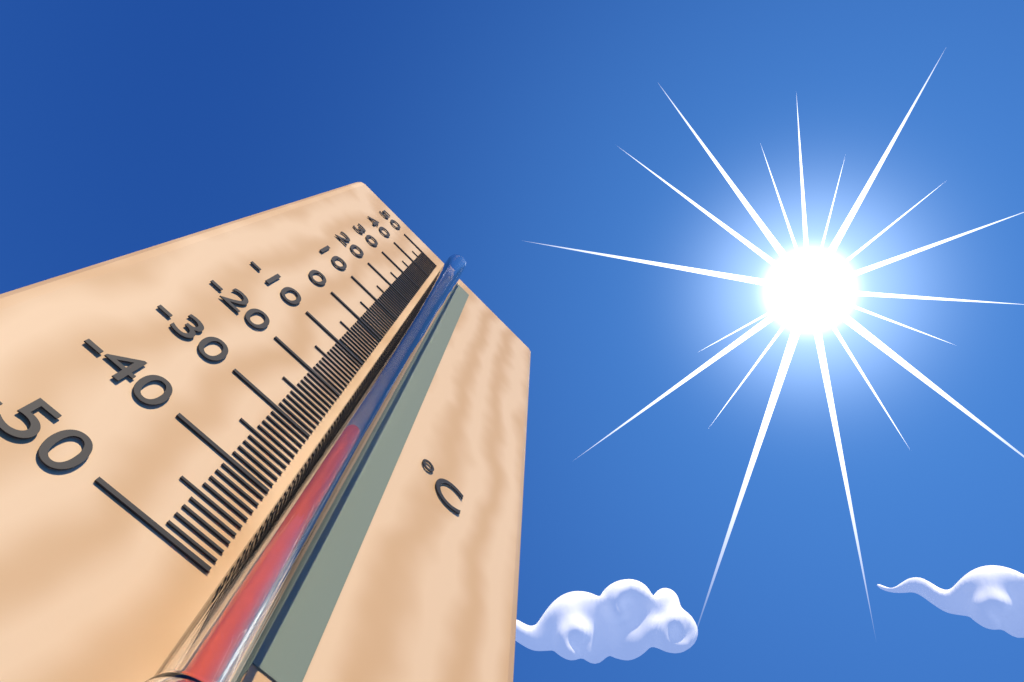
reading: -29 °C
